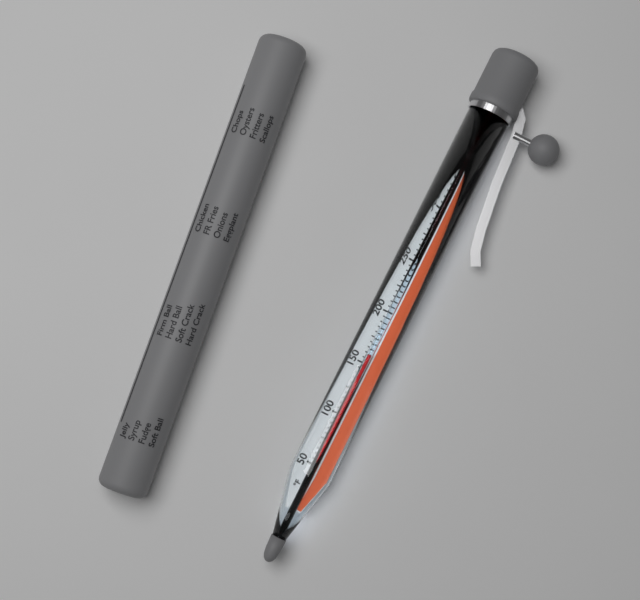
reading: 160 °F
